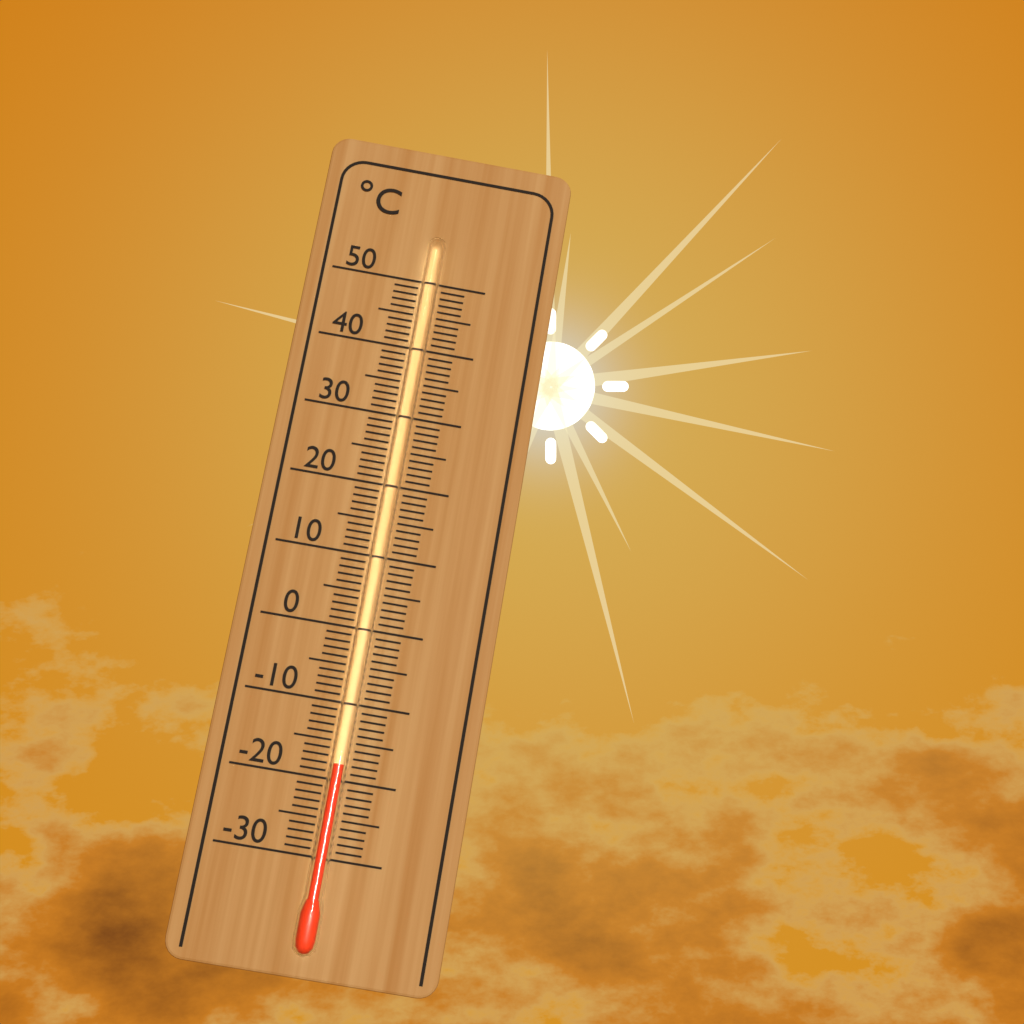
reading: -18 °C
